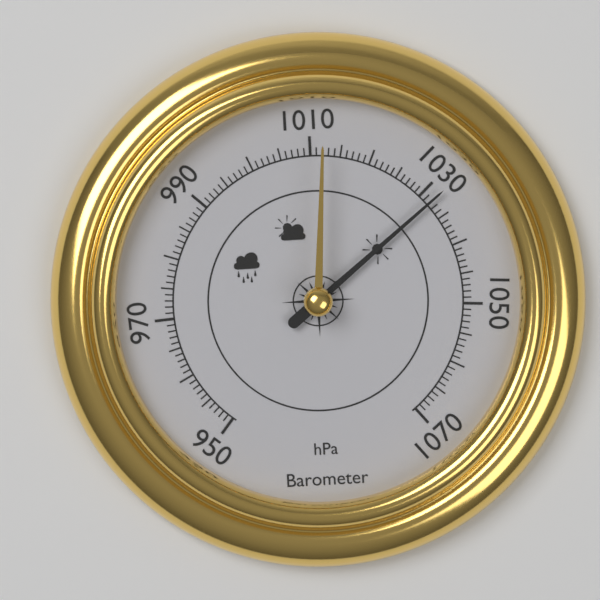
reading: 1032 hPa
